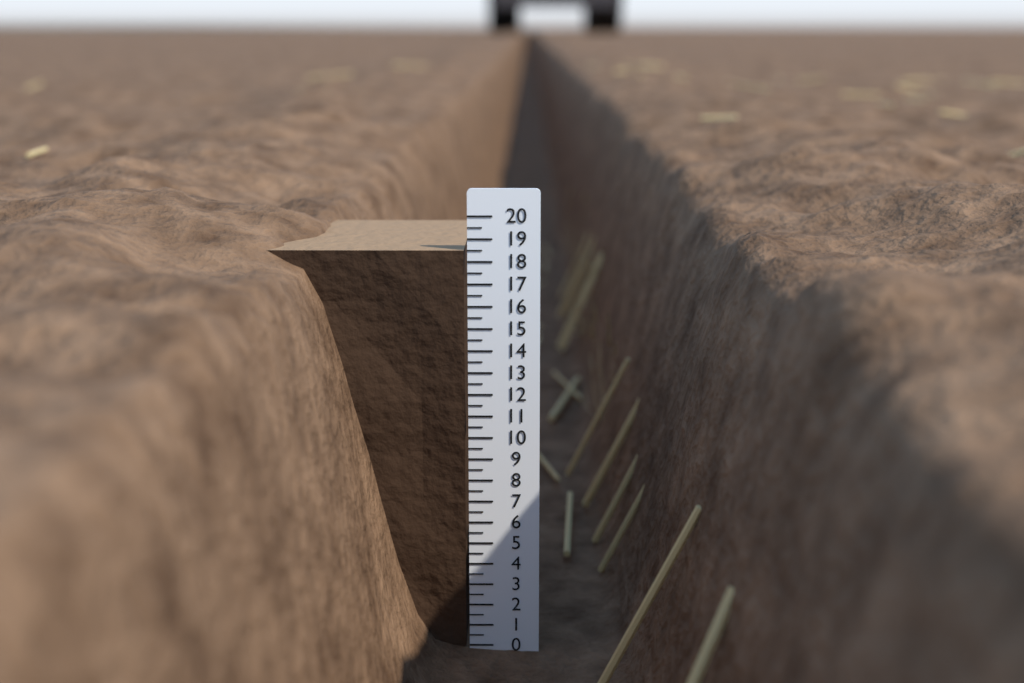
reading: 18.5 (no unit)
